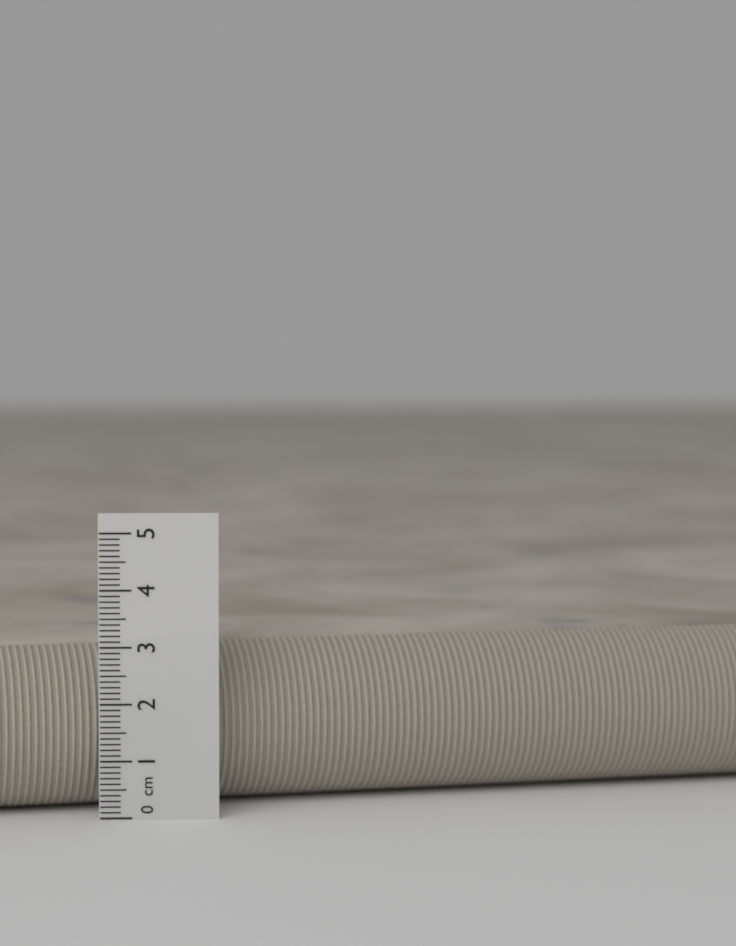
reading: 3.0 cm
